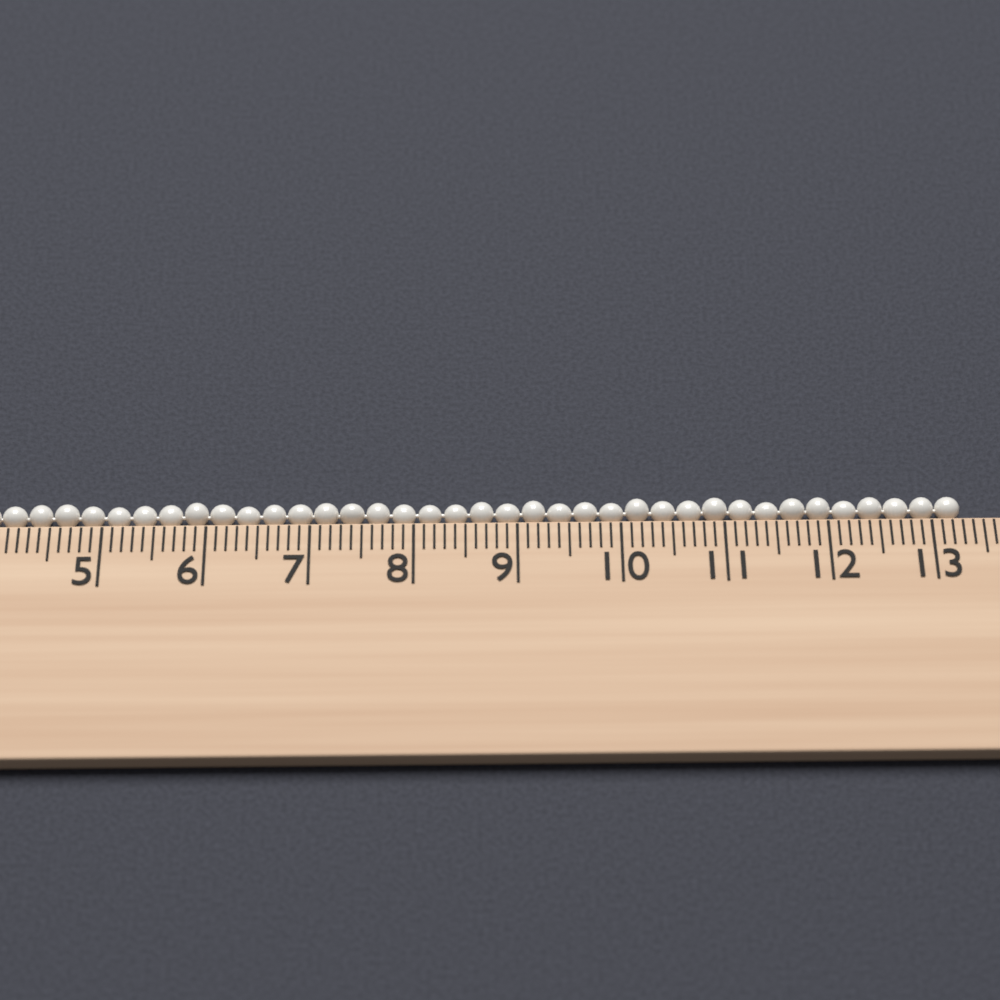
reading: 13.3 cm
